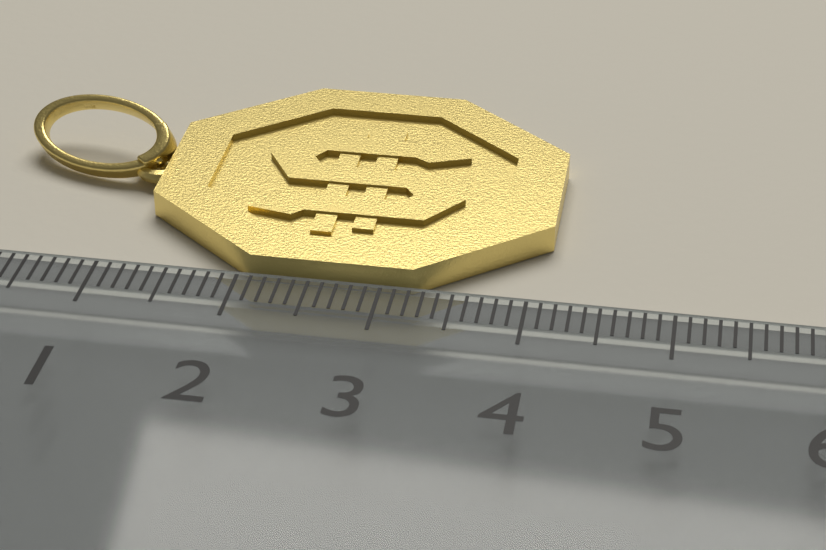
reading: 4.1 cm
